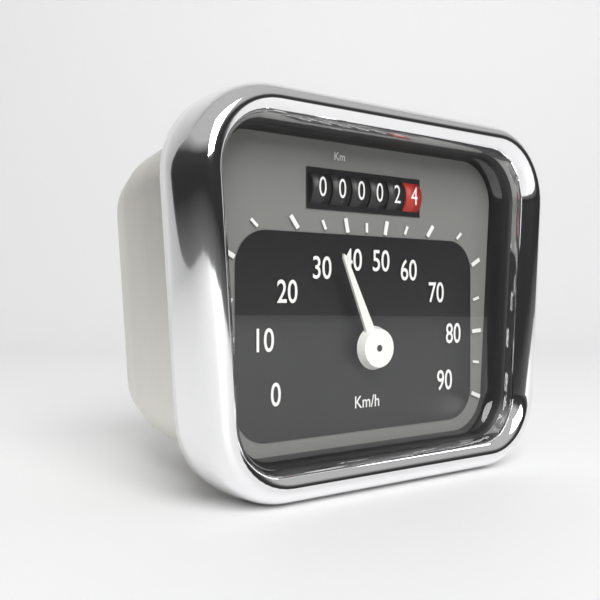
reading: 35 km/h
